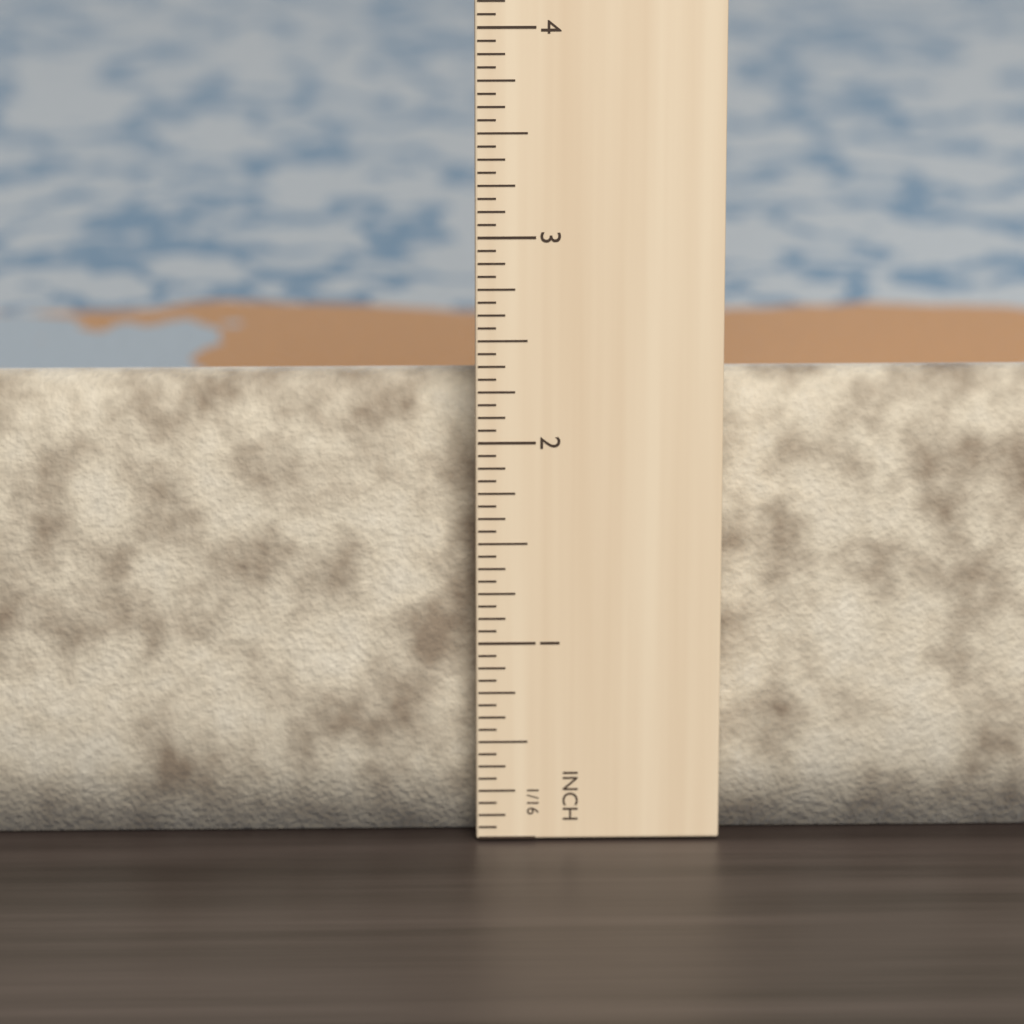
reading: 2.2500 in
